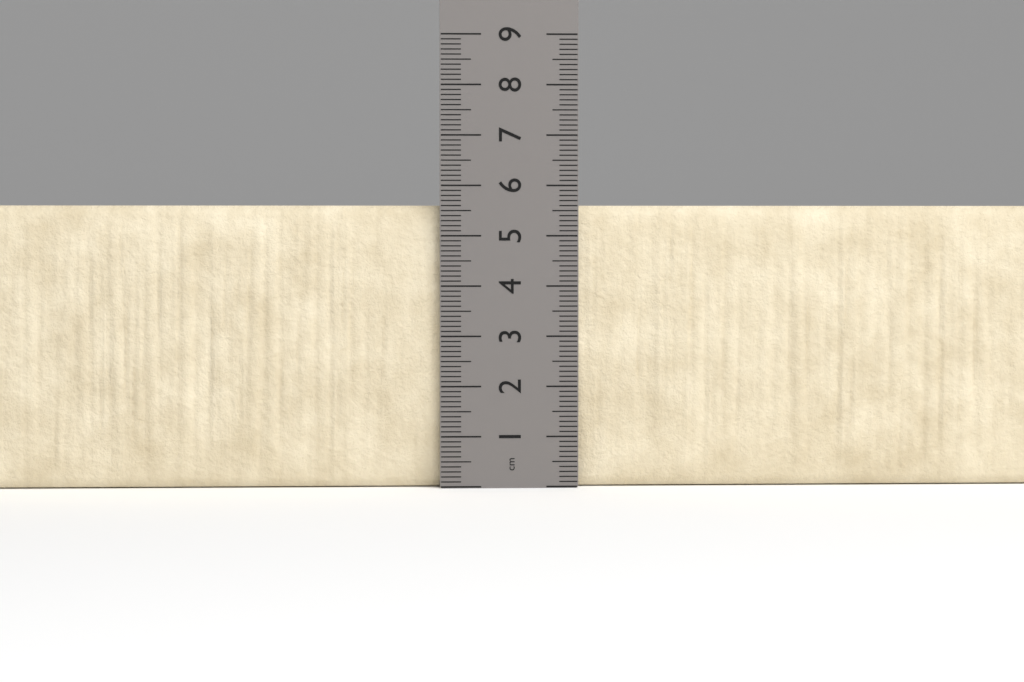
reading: 5.6 cm
